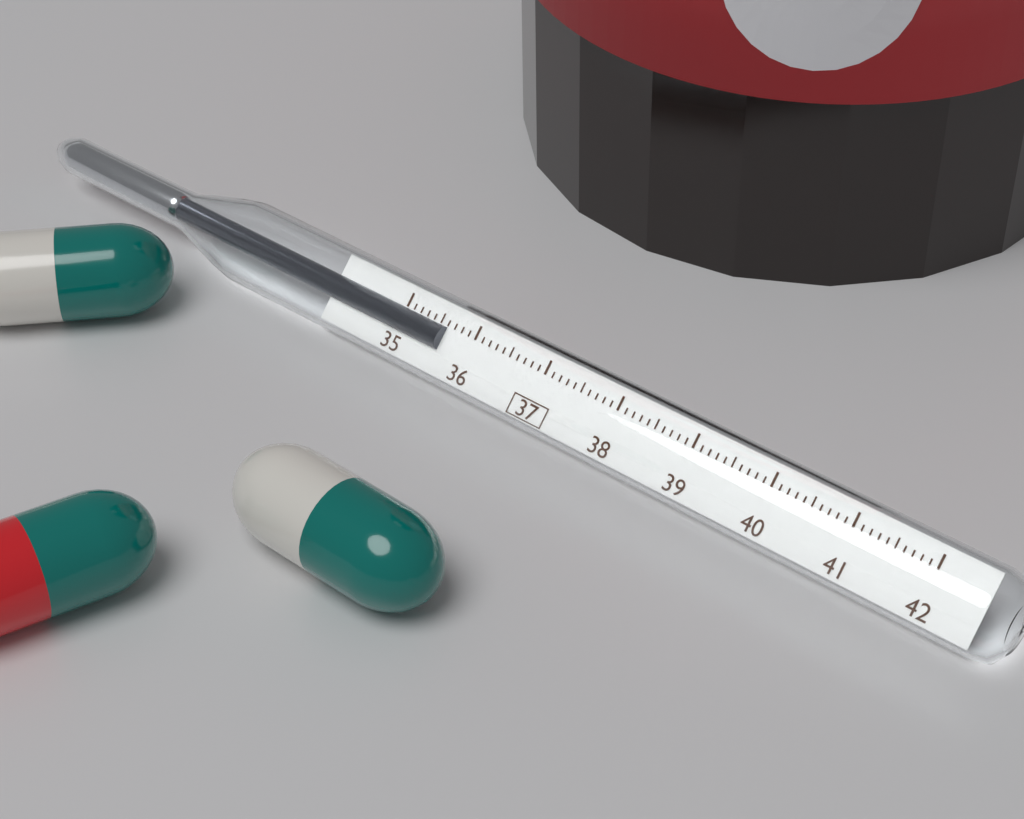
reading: 35.6 (no unit)
